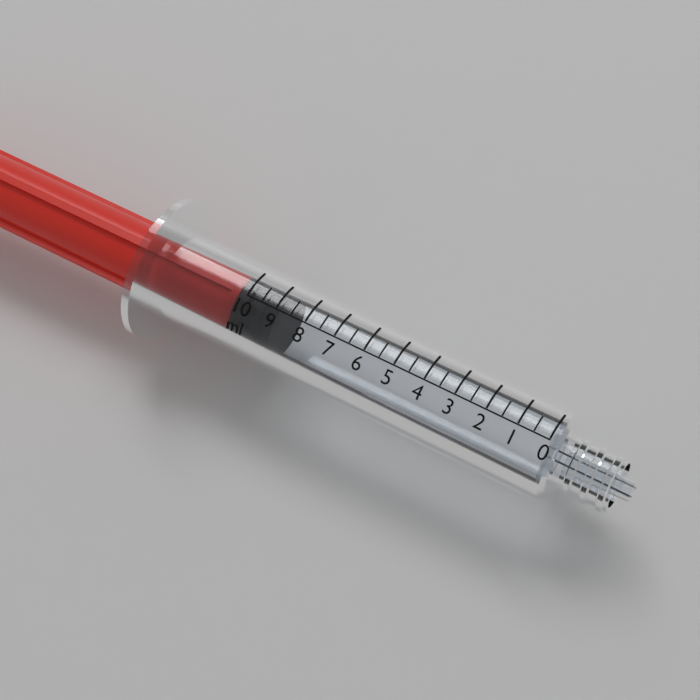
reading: 9.0 ml
